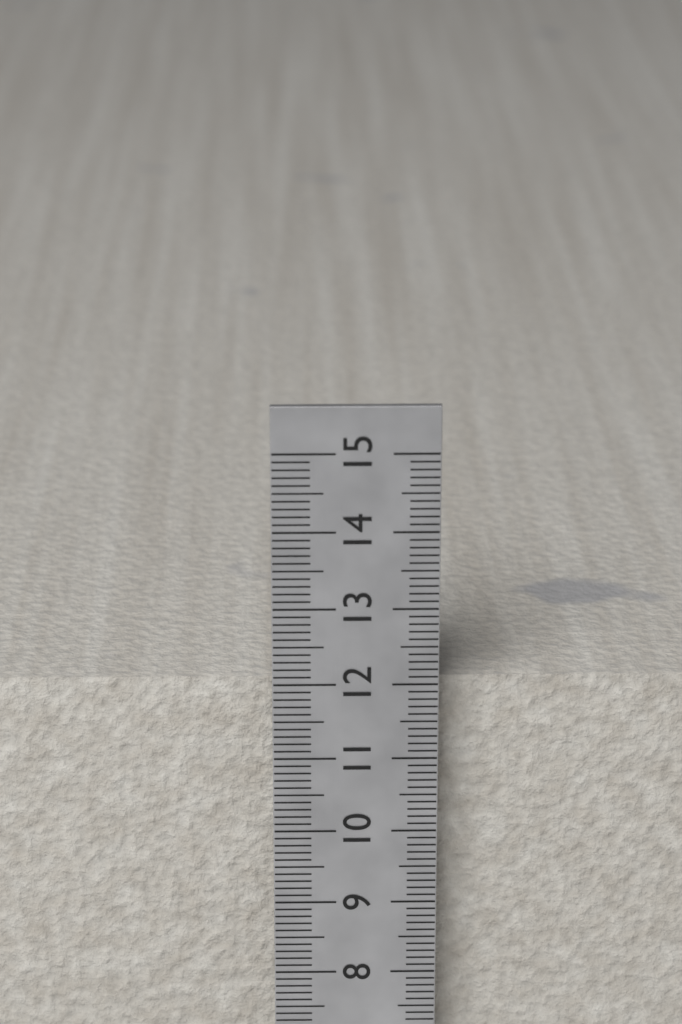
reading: 11.9 cm
